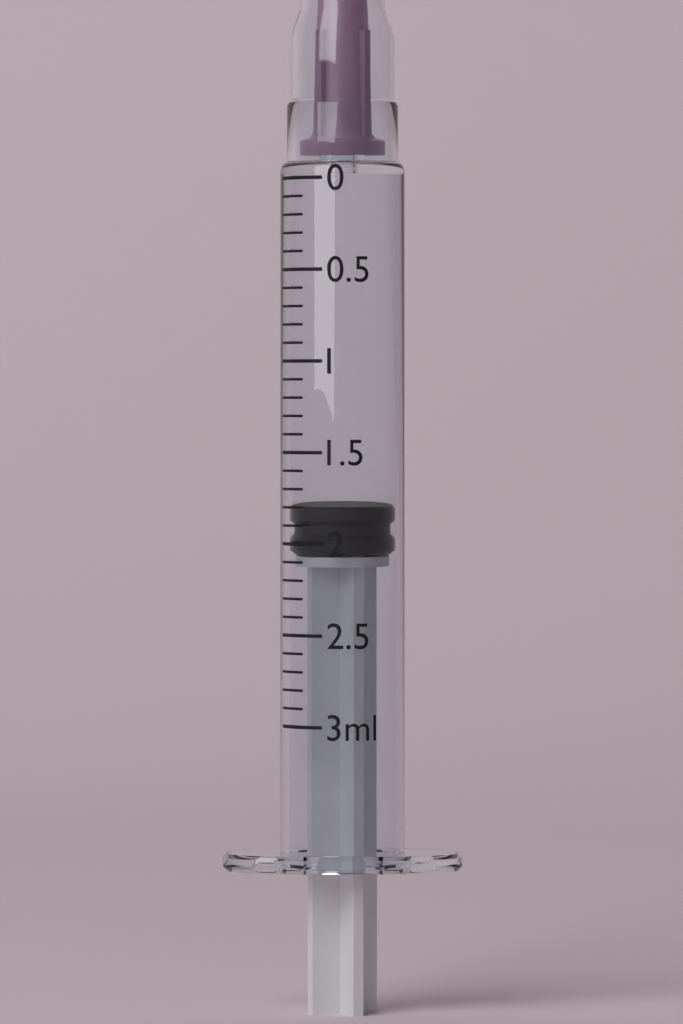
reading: 1.8 ml
